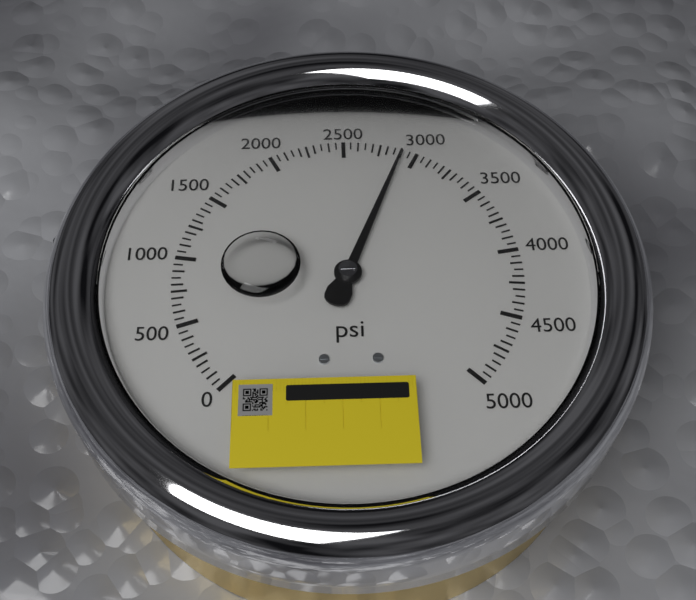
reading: 2900 psi
